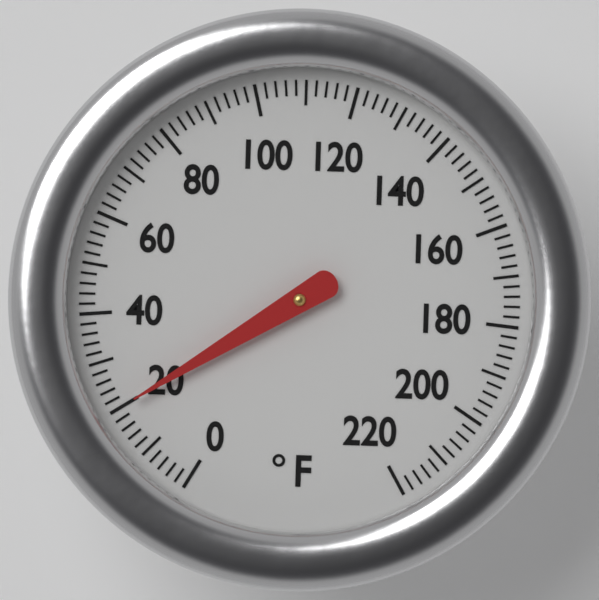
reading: 20 °F
